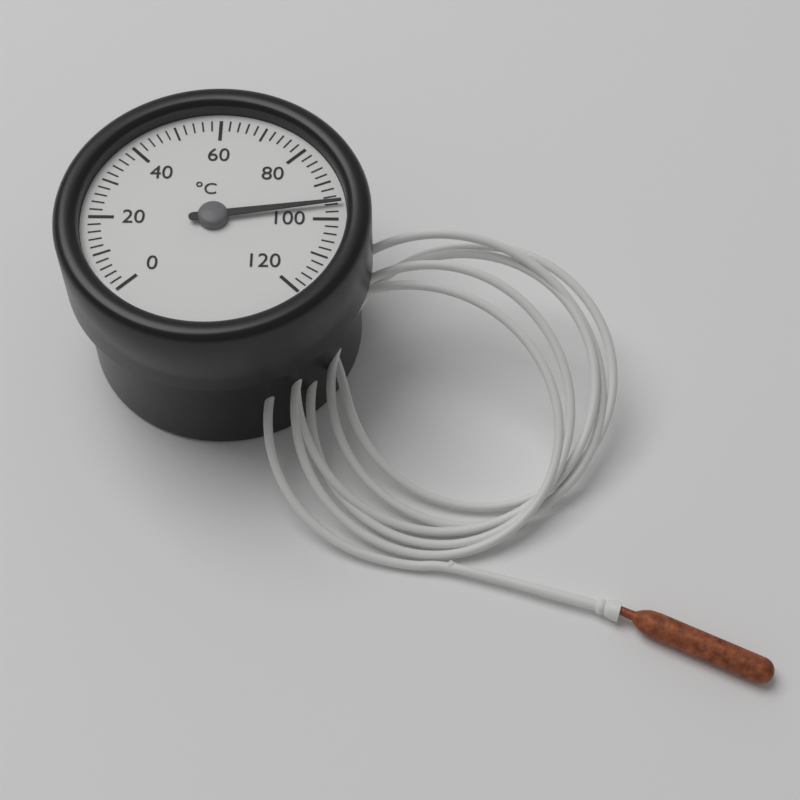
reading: 96 °C
